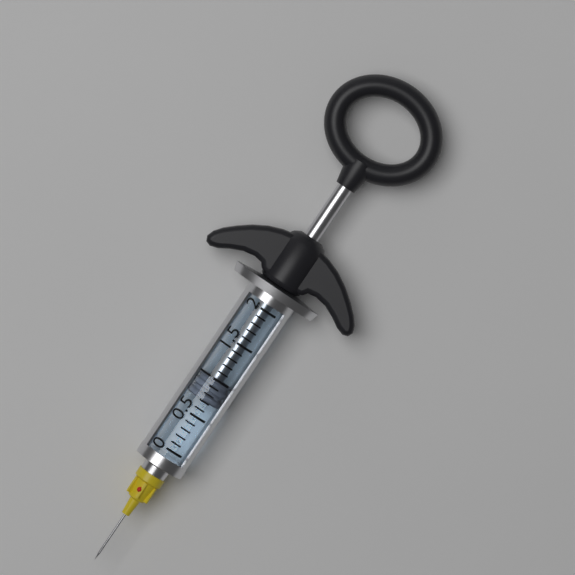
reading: 0.7 (no unit)
